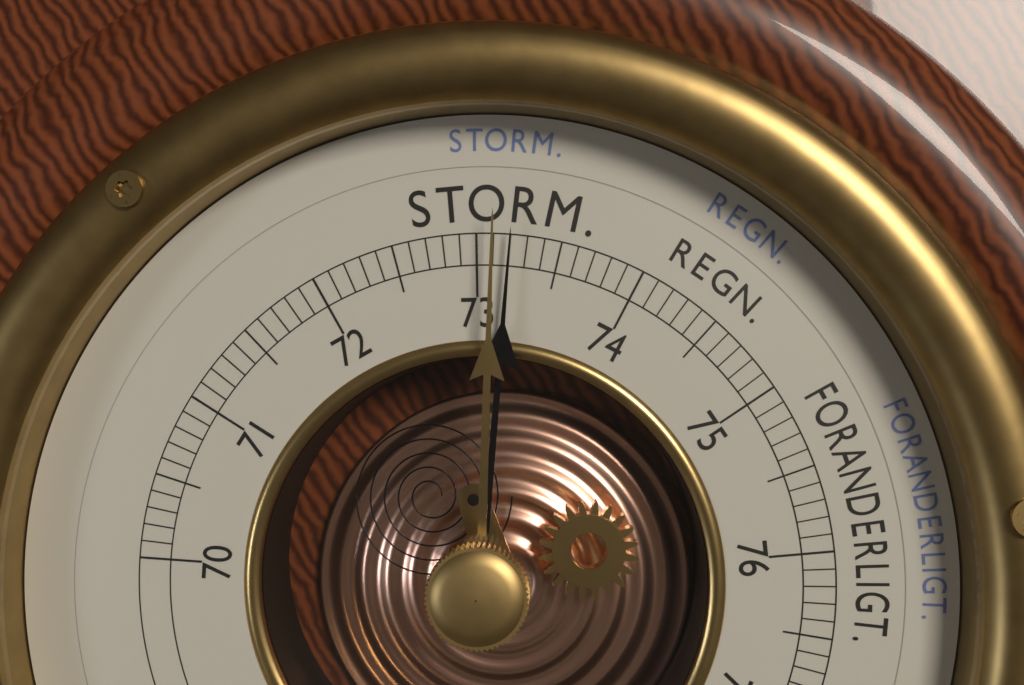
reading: 73.2 cm
